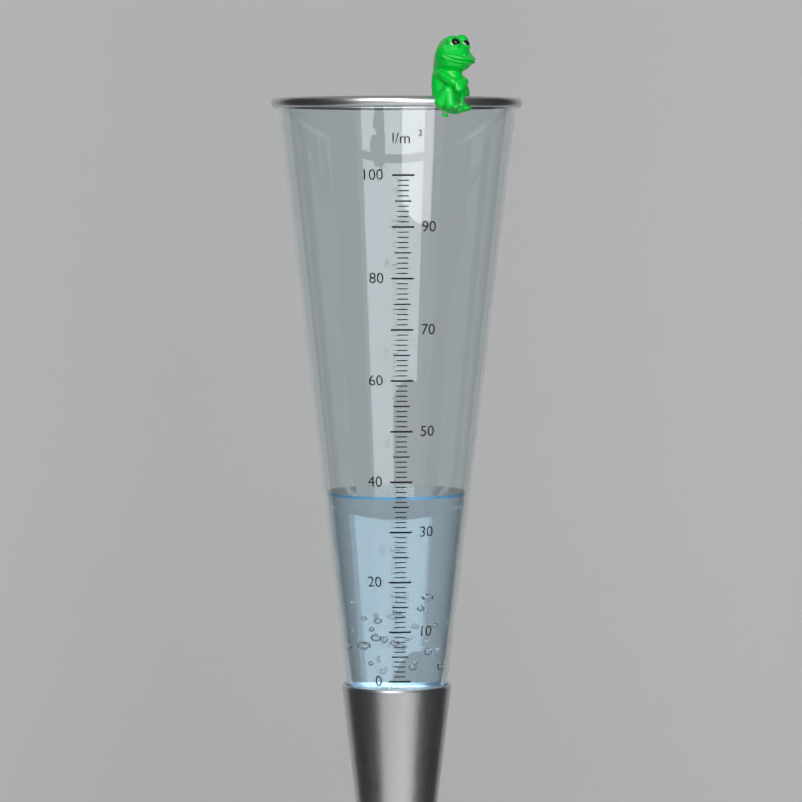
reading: 37 l/m²
